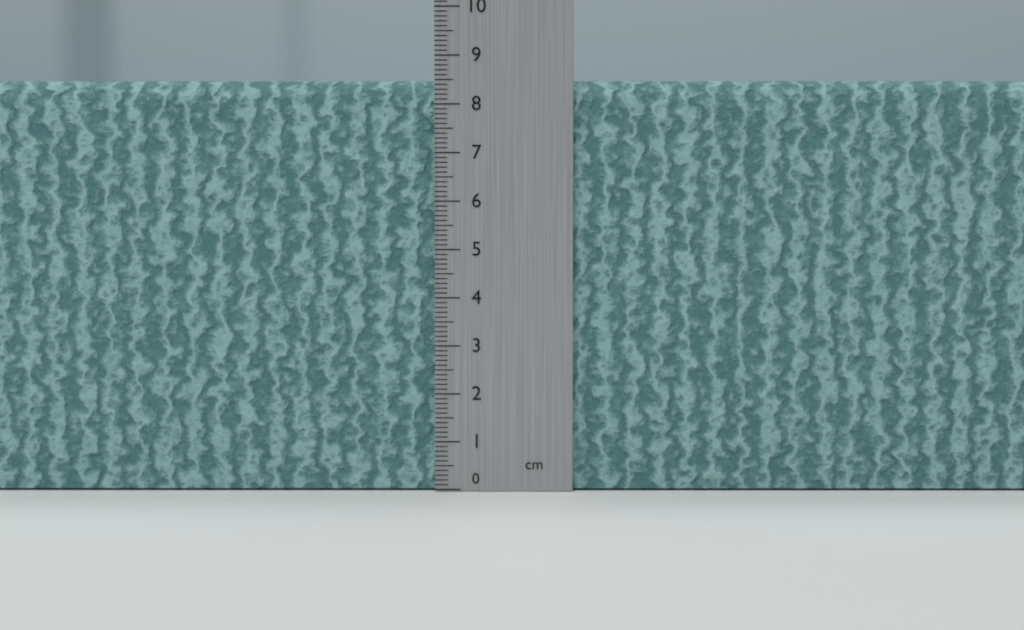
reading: 8.5 cm
